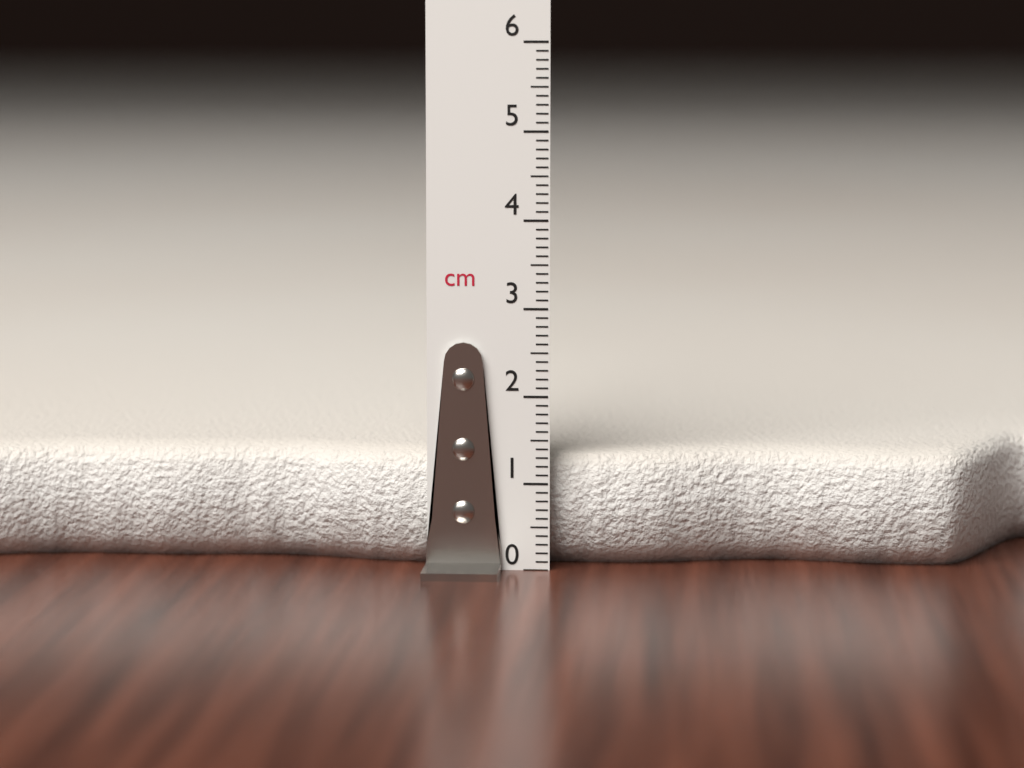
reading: 1.3 cm
